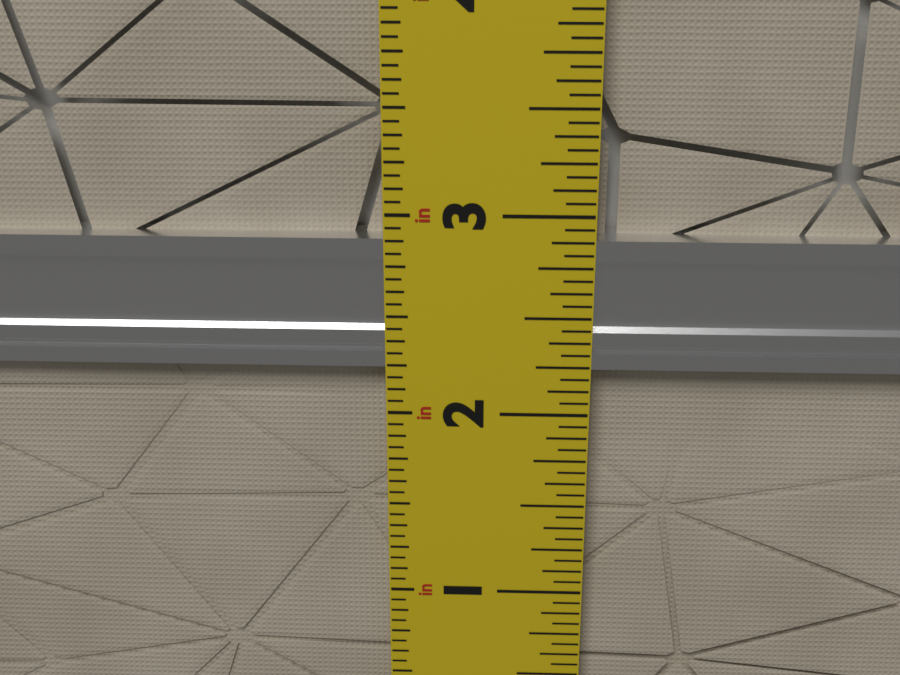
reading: 2.8750 in
